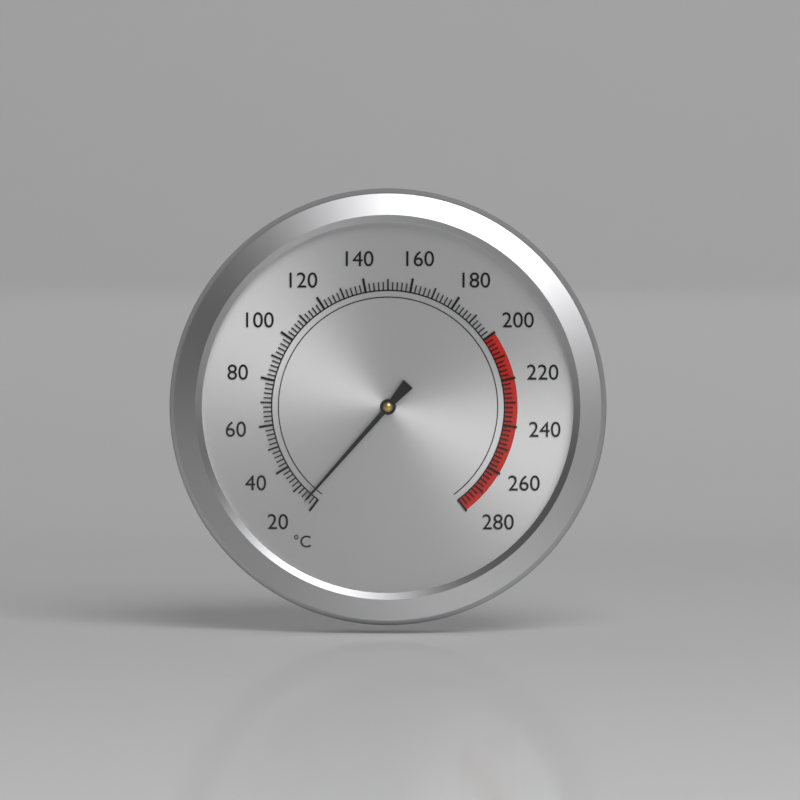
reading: 24 °C
